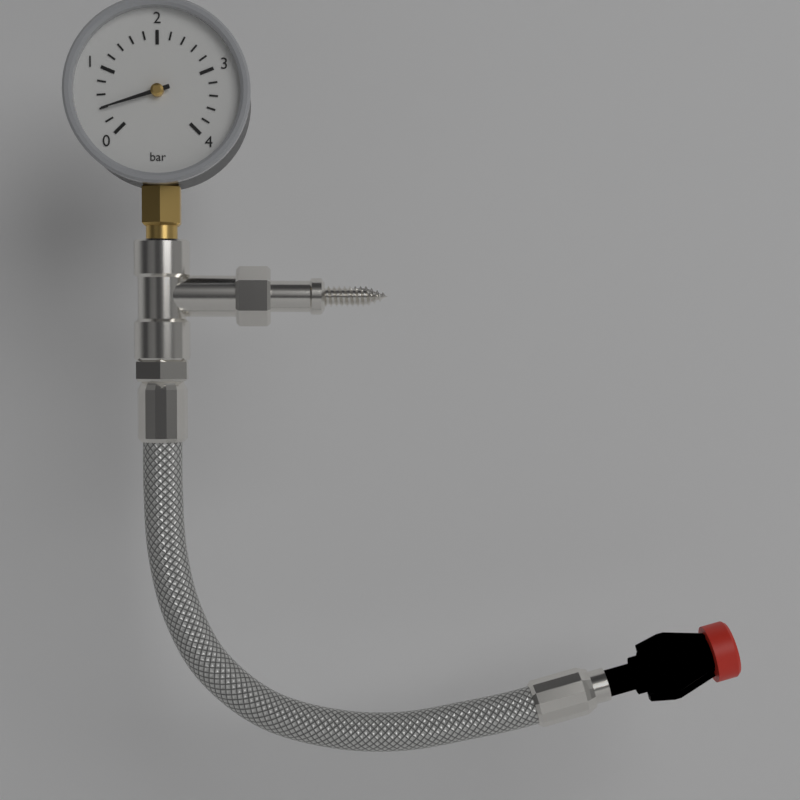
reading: 0.4 bar
